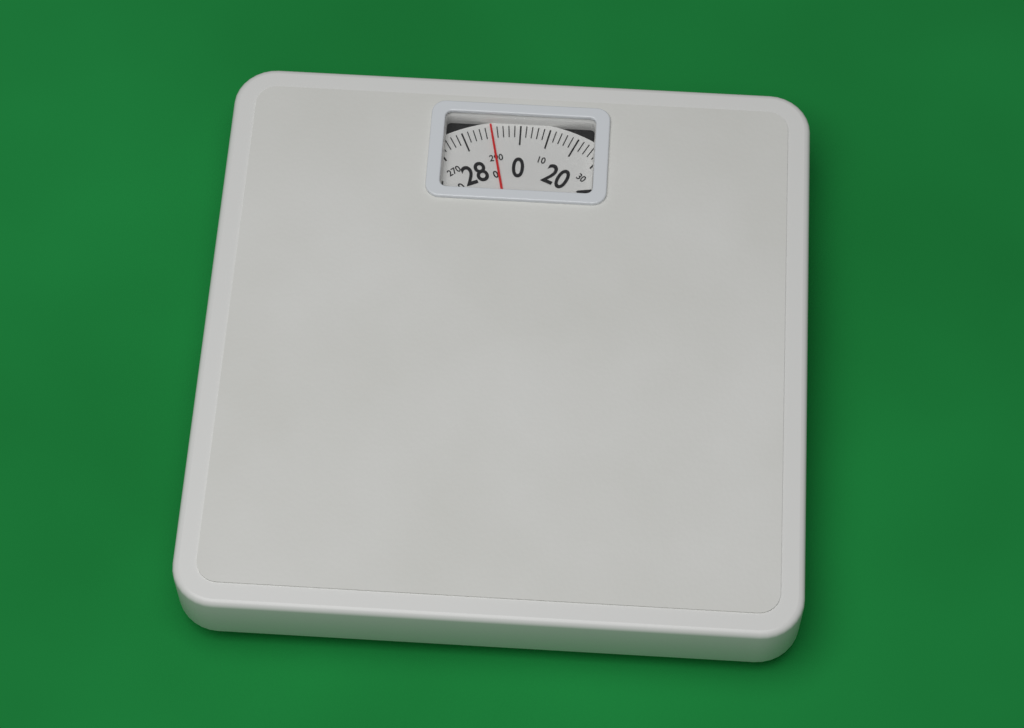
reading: 290 (no unit)
